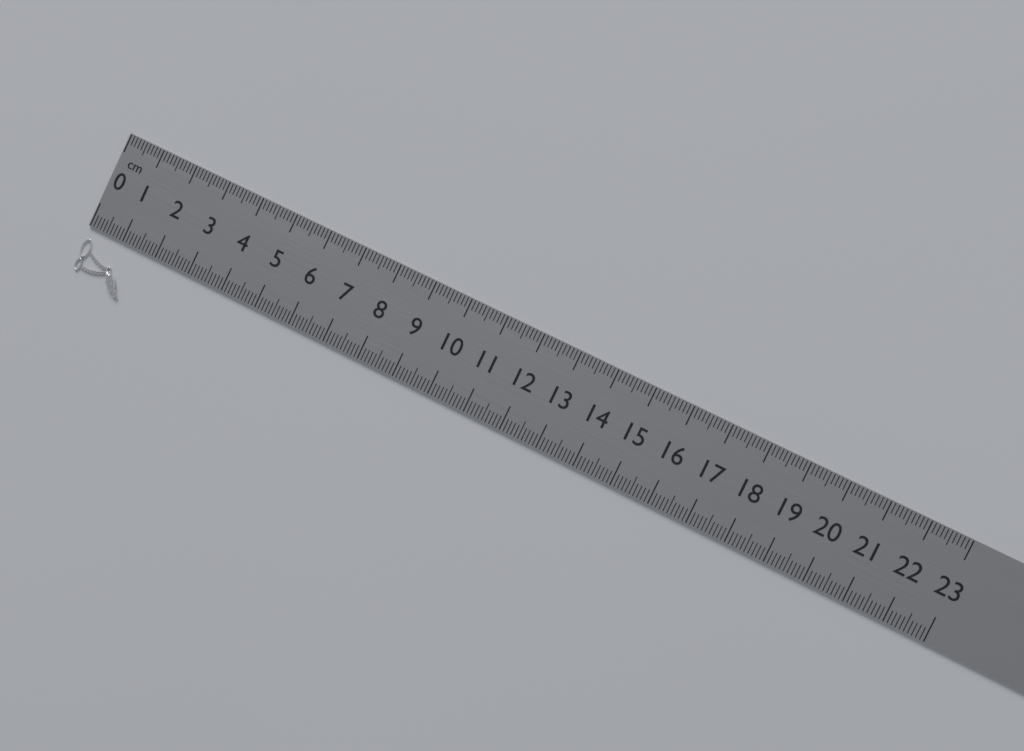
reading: 1.5 cm
